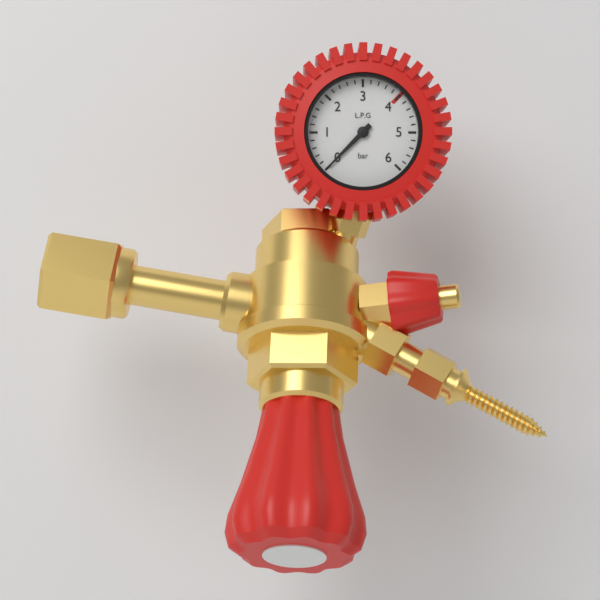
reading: 0.0 bar
